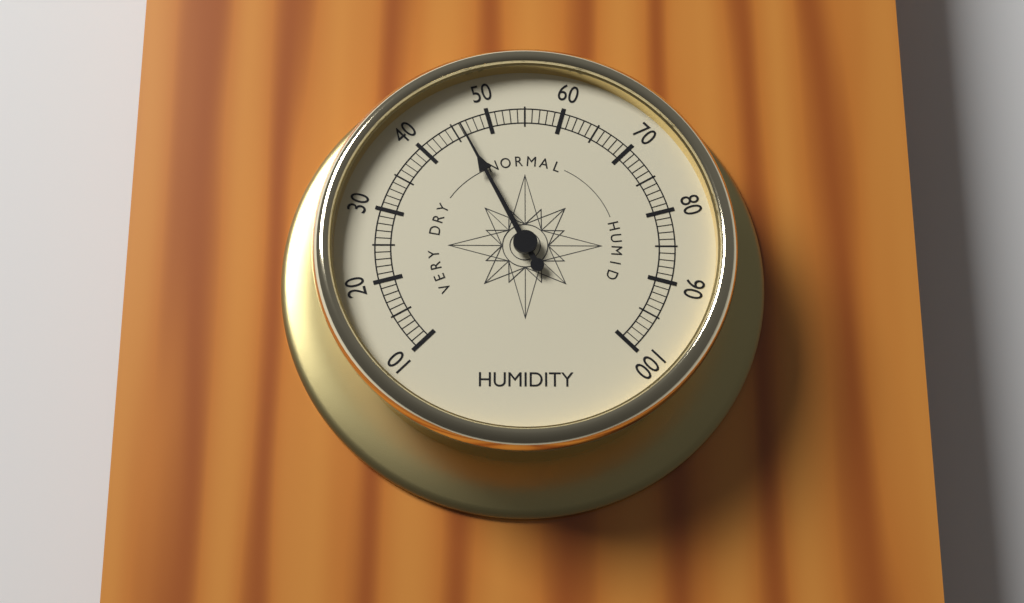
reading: 46 (no unit)
